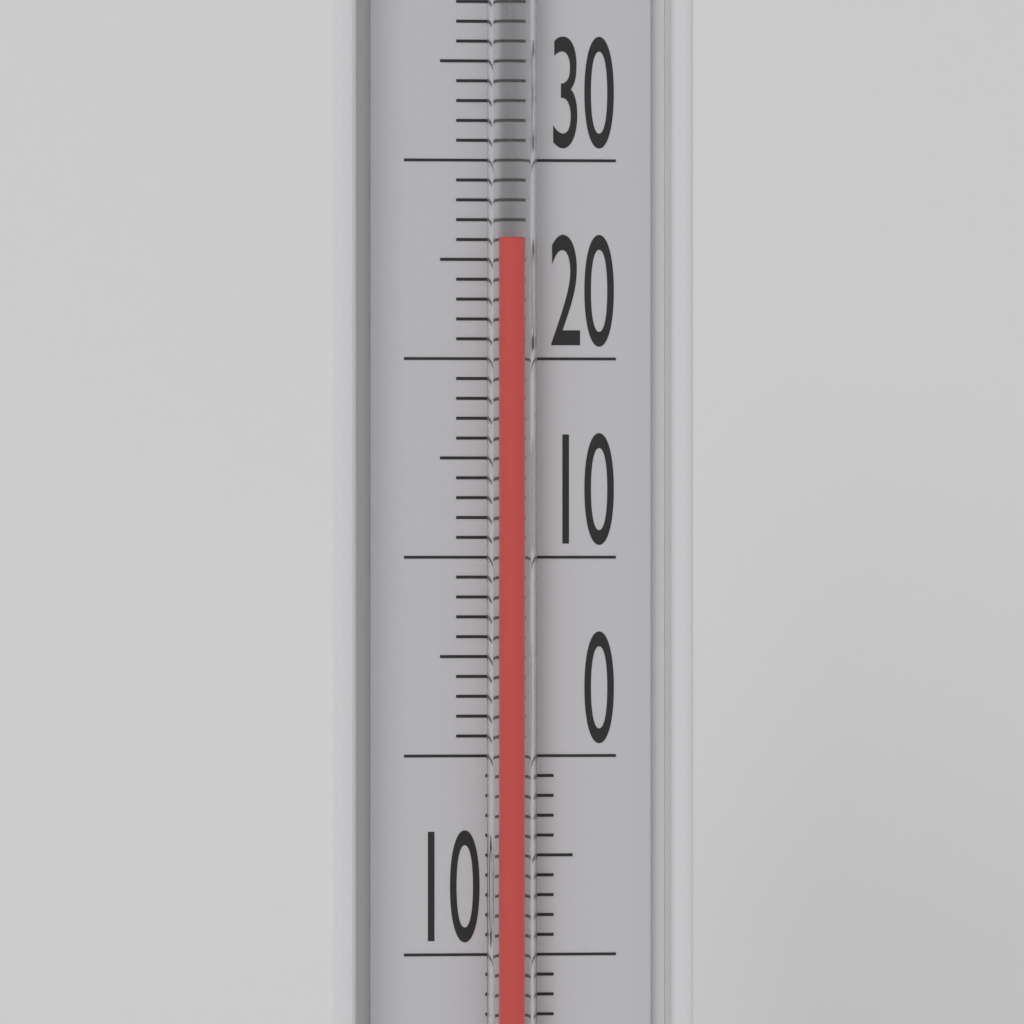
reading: 26 °C
